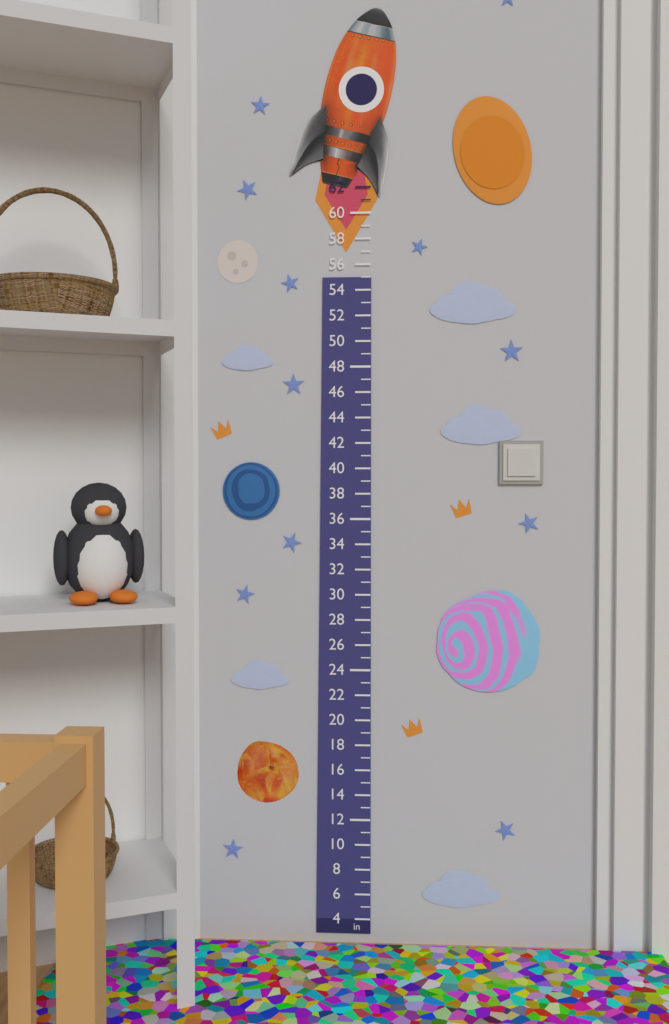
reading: 55 in
